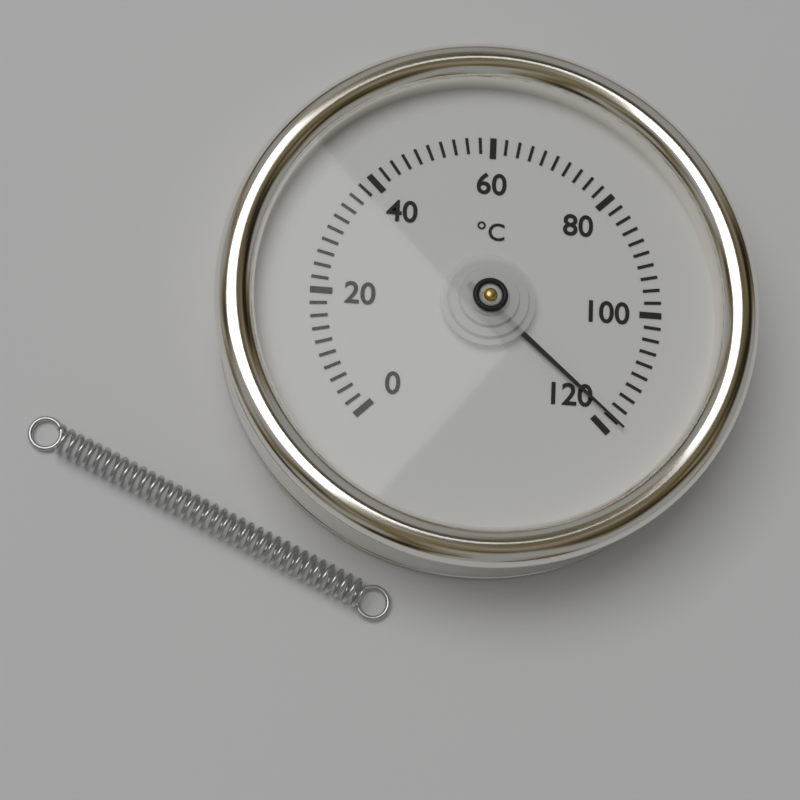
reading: 118 °C
